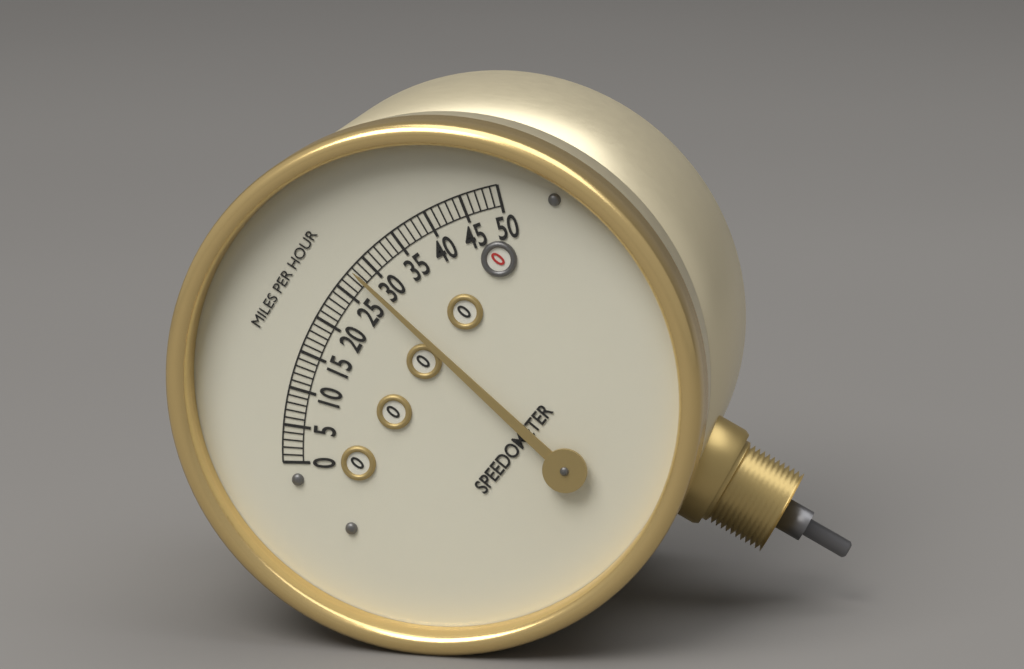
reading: 28 mph
